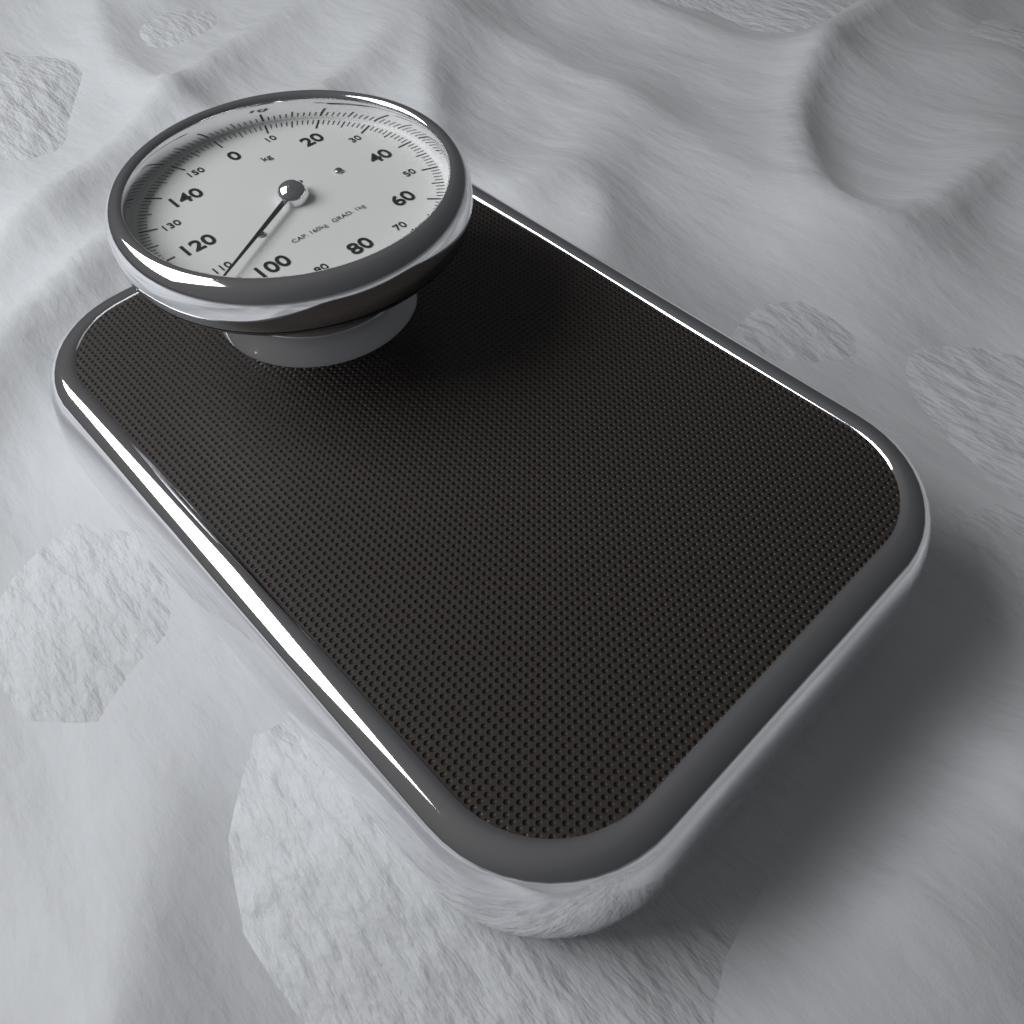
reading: 107 kg
